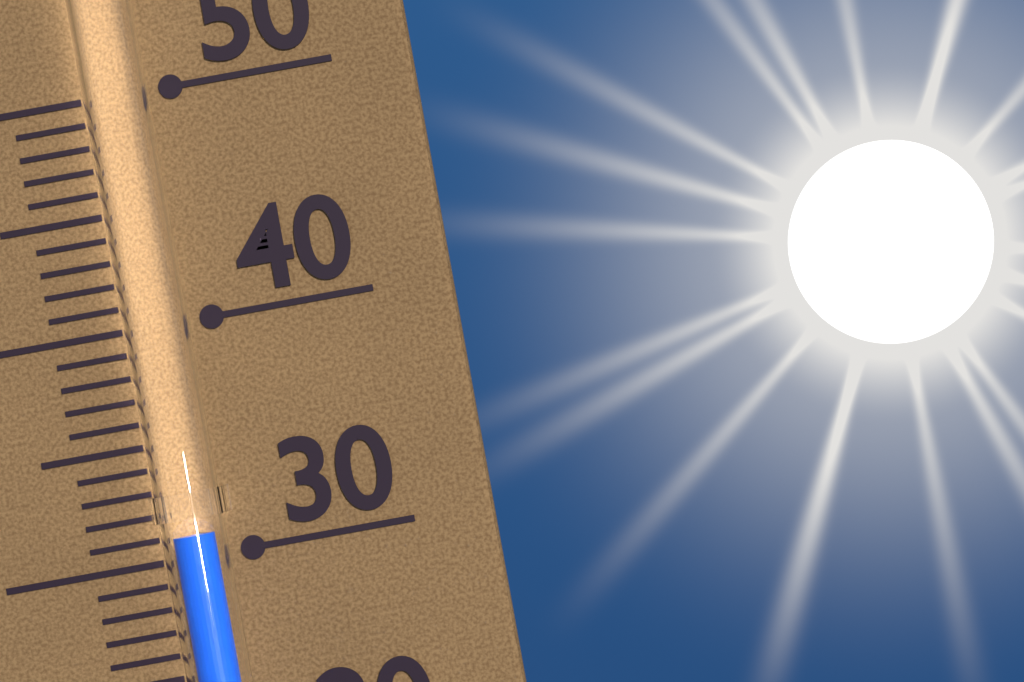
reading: 31 (no unit)
